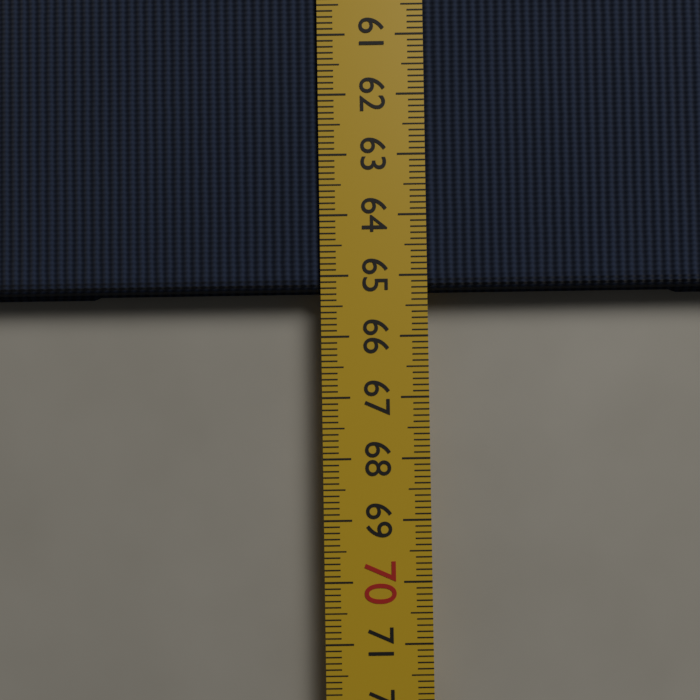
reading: 65.3 cm
